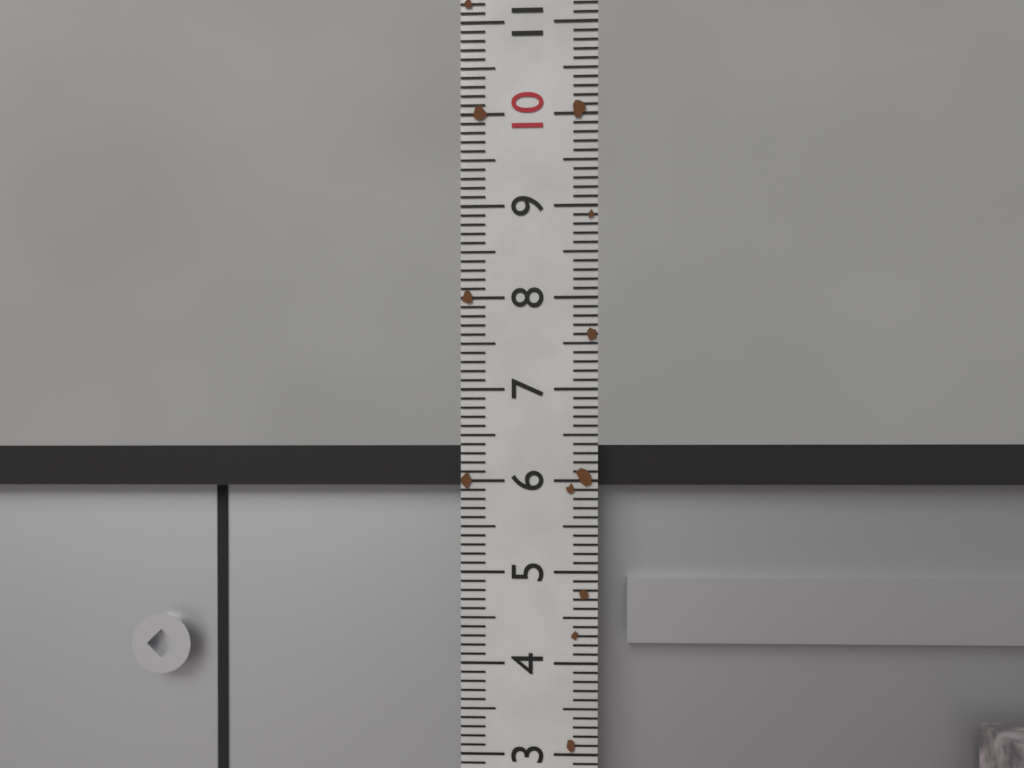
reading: 6.4 (no unit)
